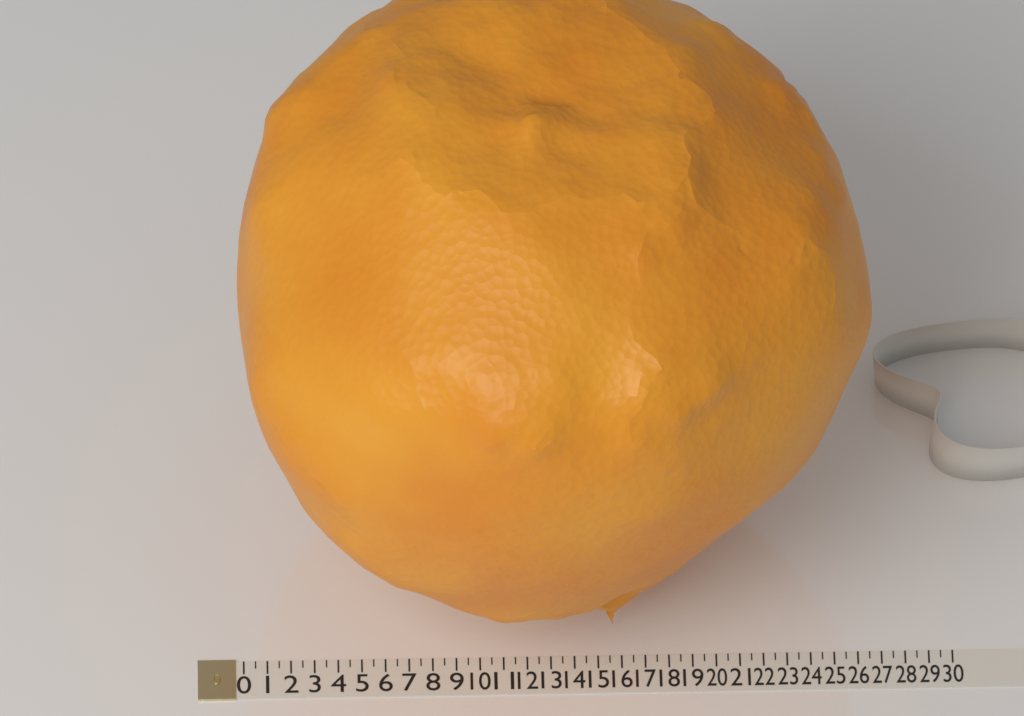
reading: 26.5 (no unit)
